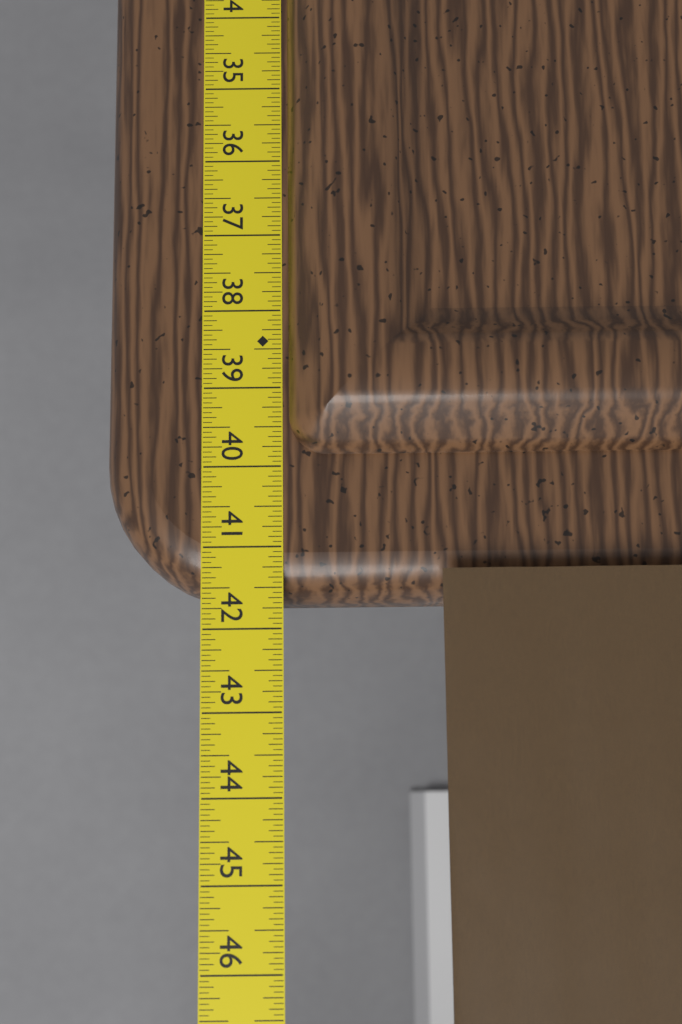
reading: 41.6250 in
